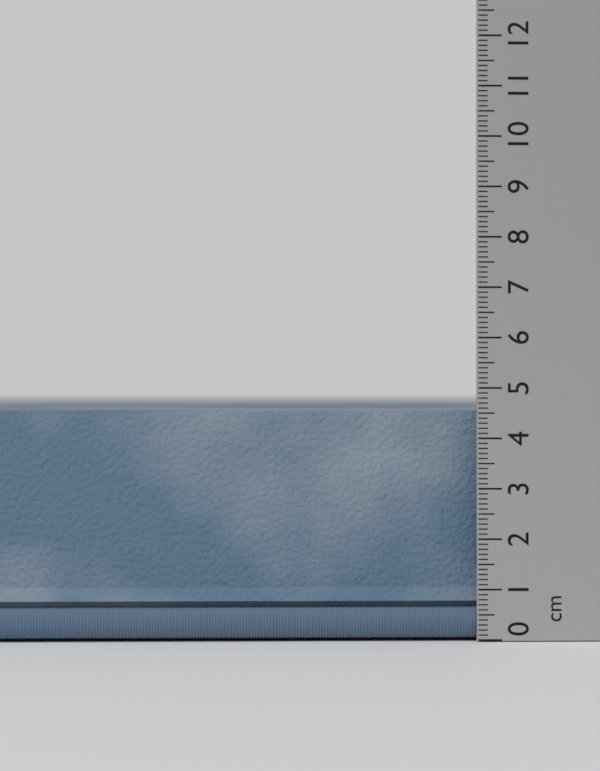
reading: 4.7 cm
